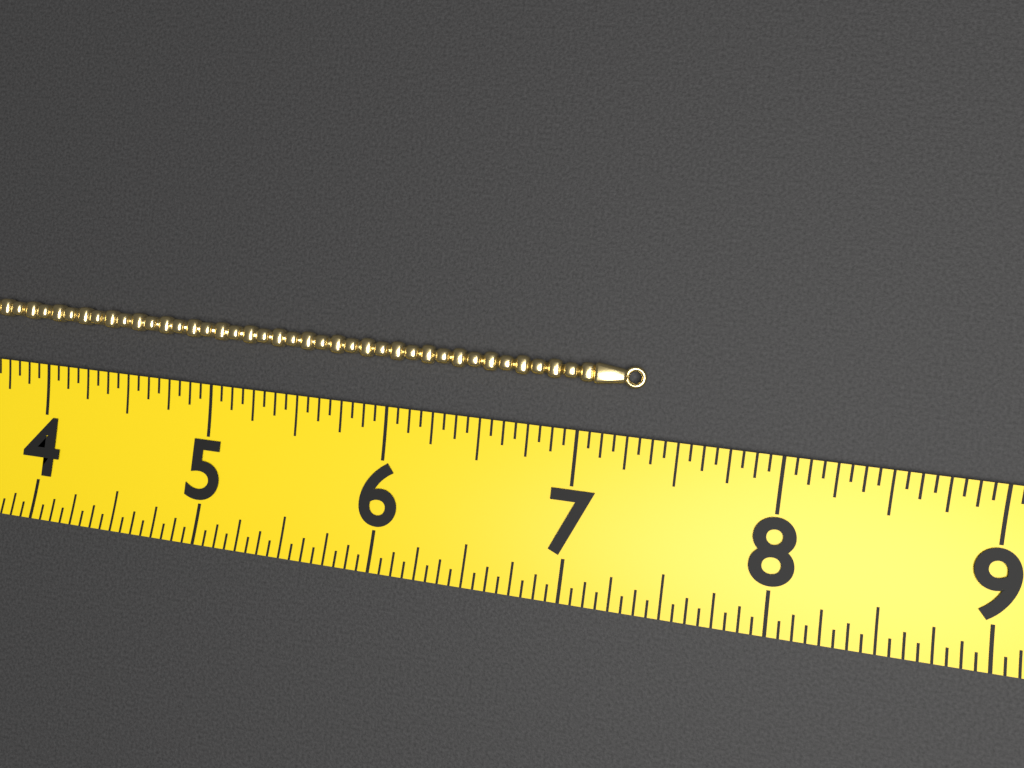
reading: 7.3125 (no unit)
